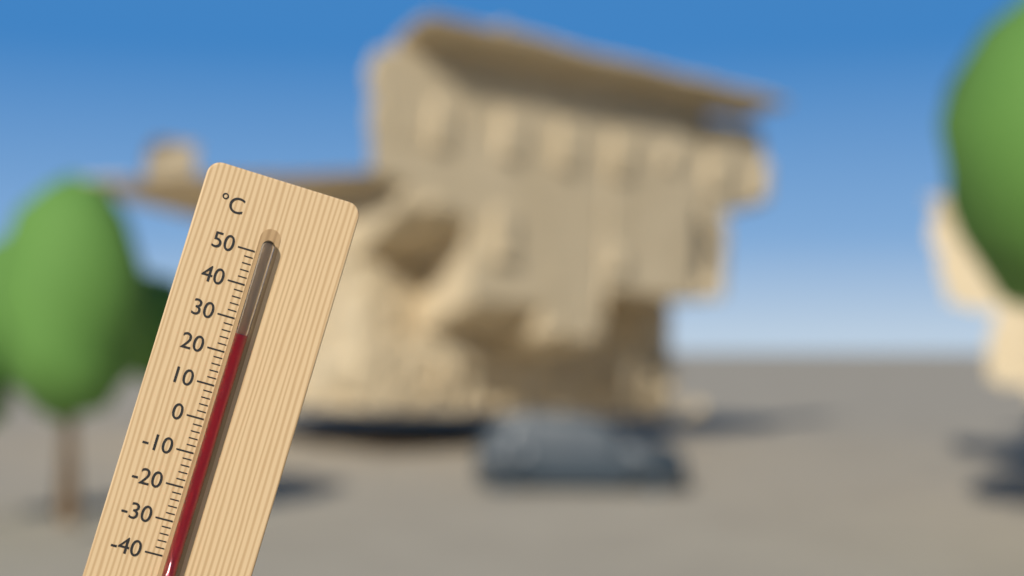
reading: 26 °C
